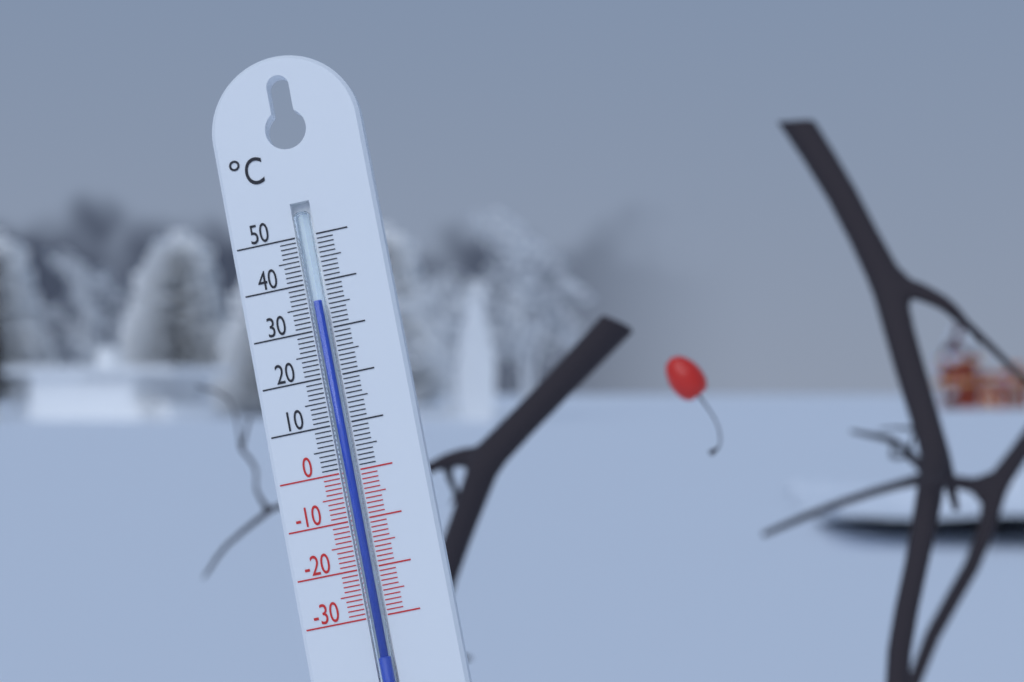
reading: 36 °C
